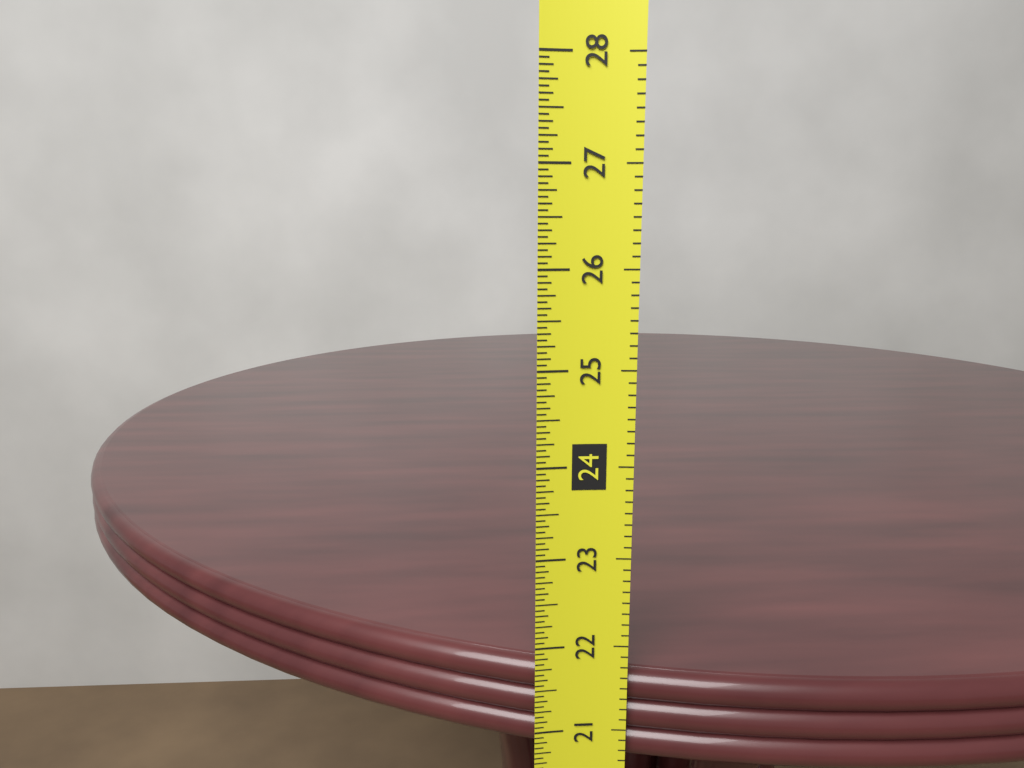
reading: 21.6250 in
